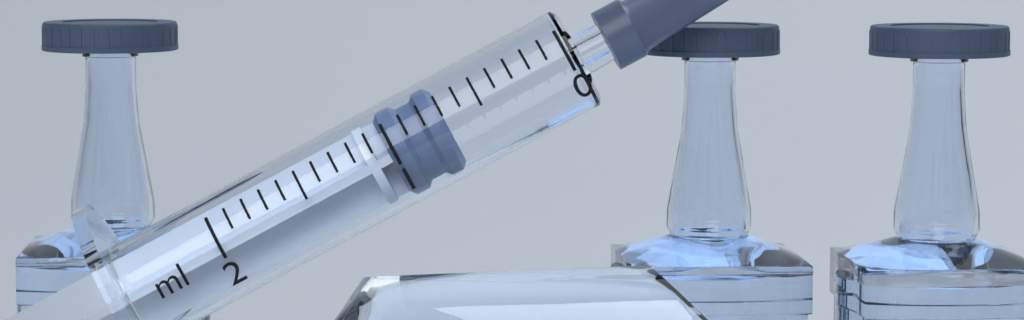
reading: 0.7 ml
